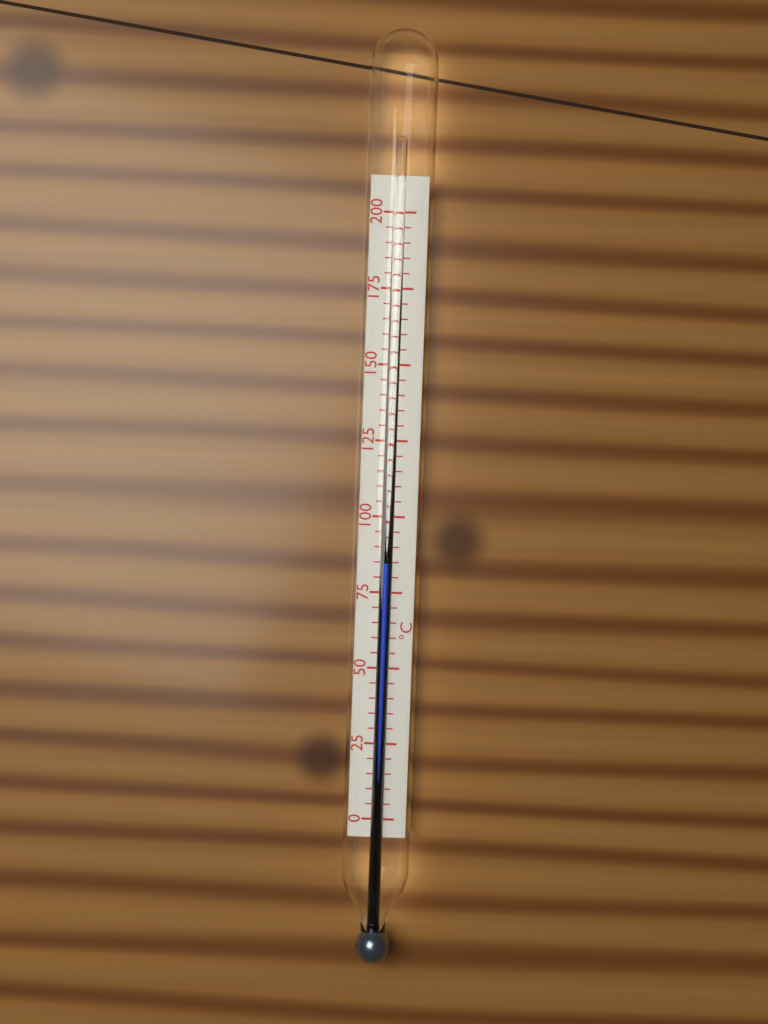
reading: 85 °C
